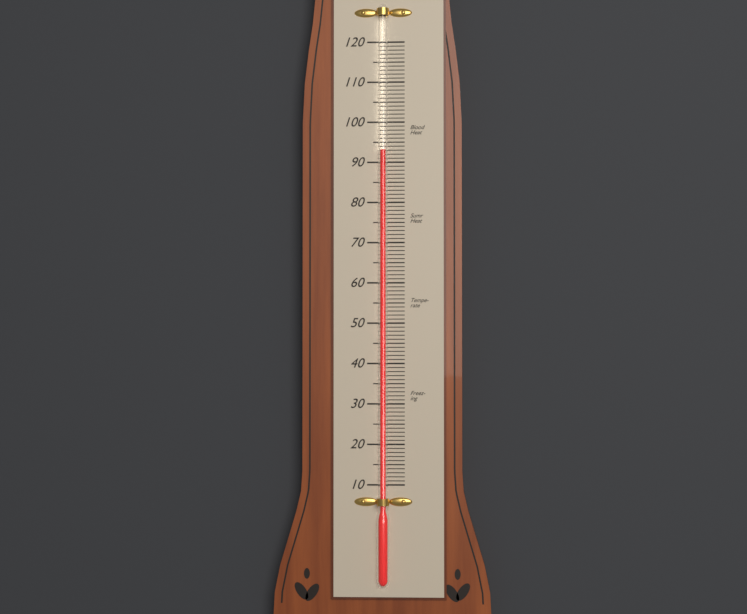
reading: 93 (no unit)
